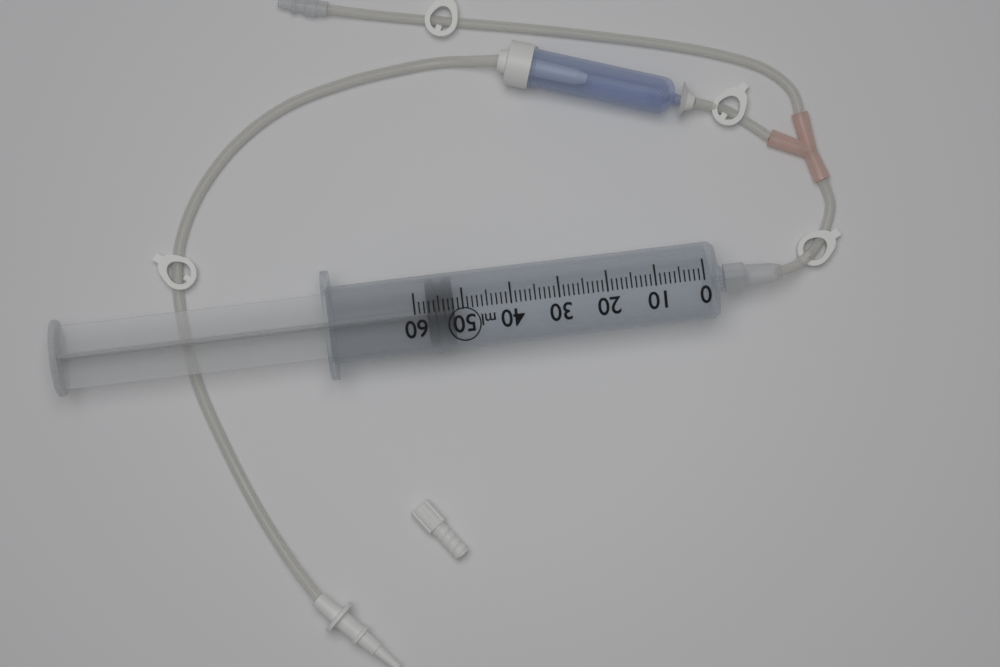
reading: 52 ml
